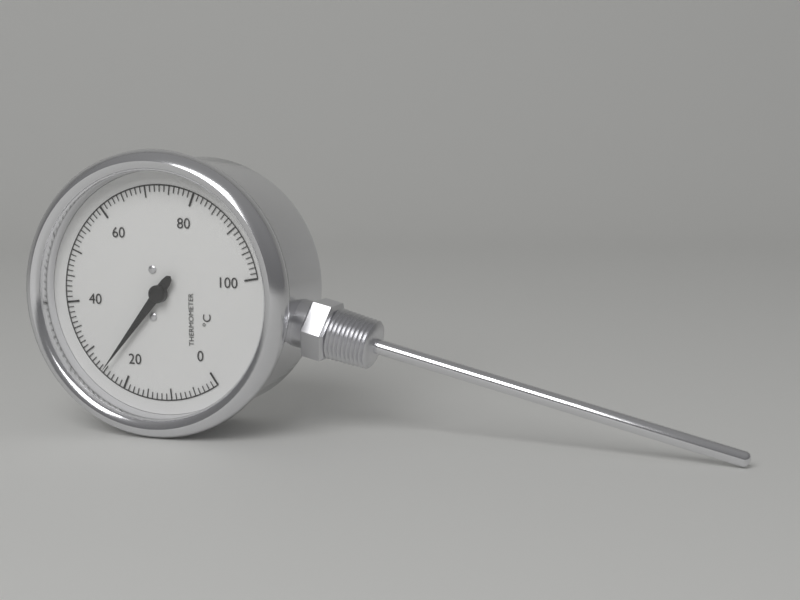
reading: 25 °C
